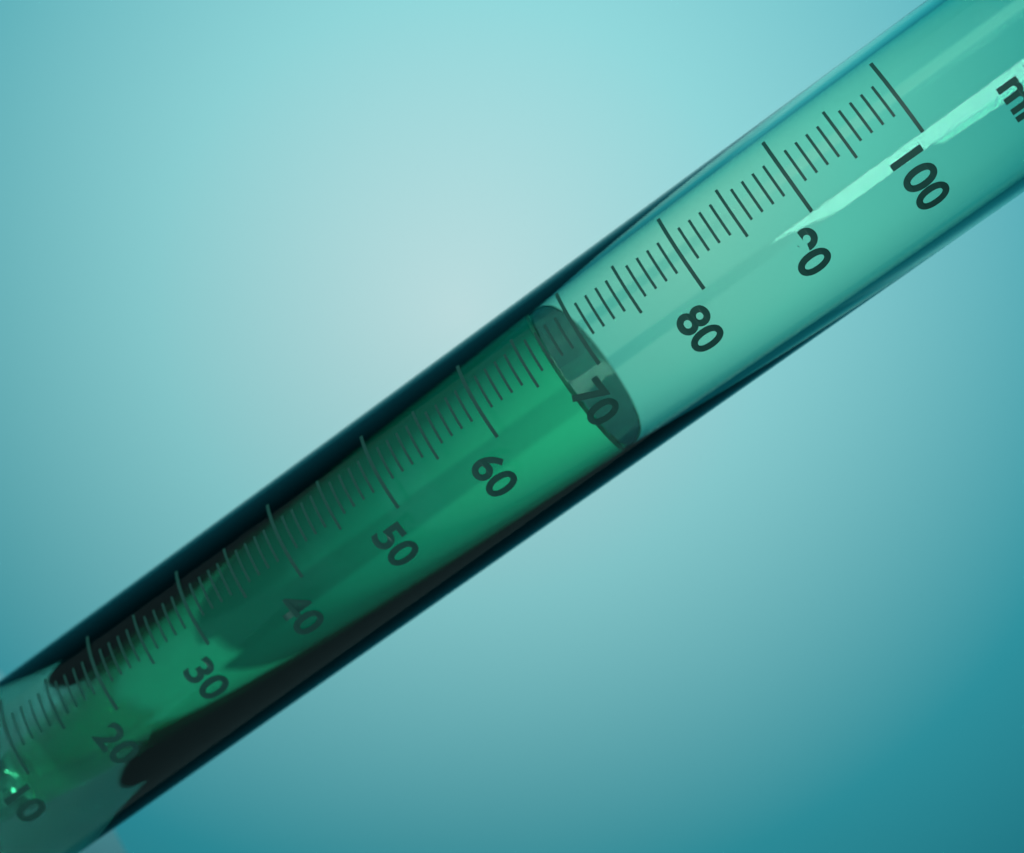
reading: 67 ml
